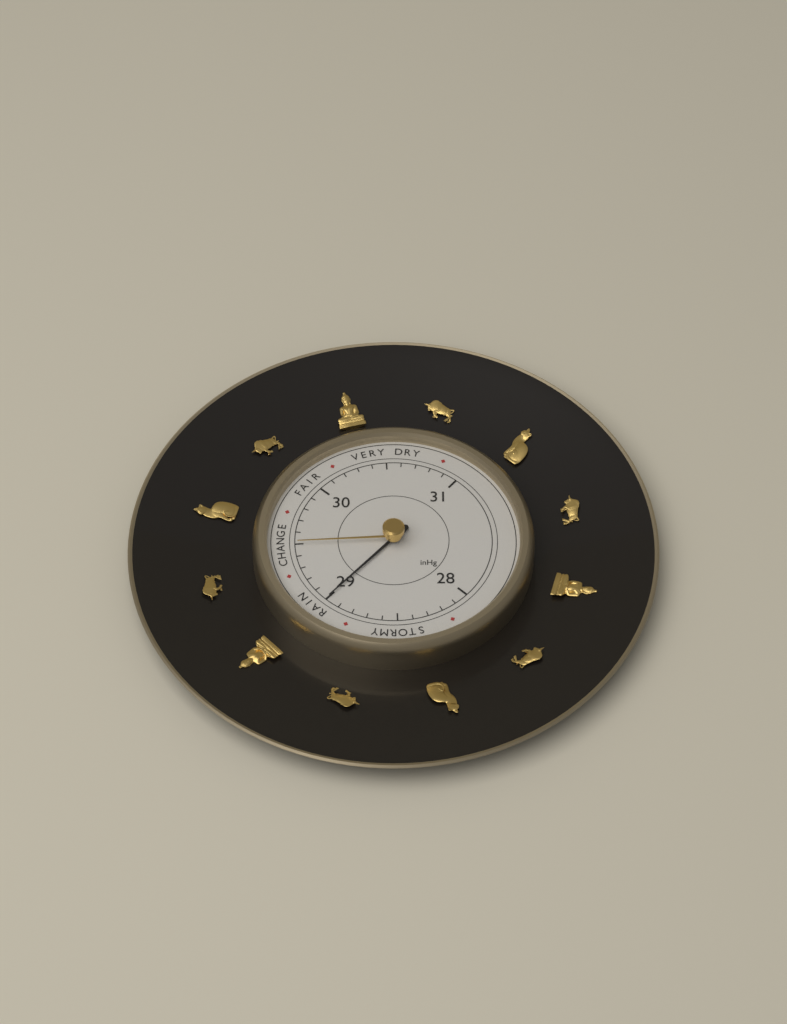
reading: 29.0 inHg
